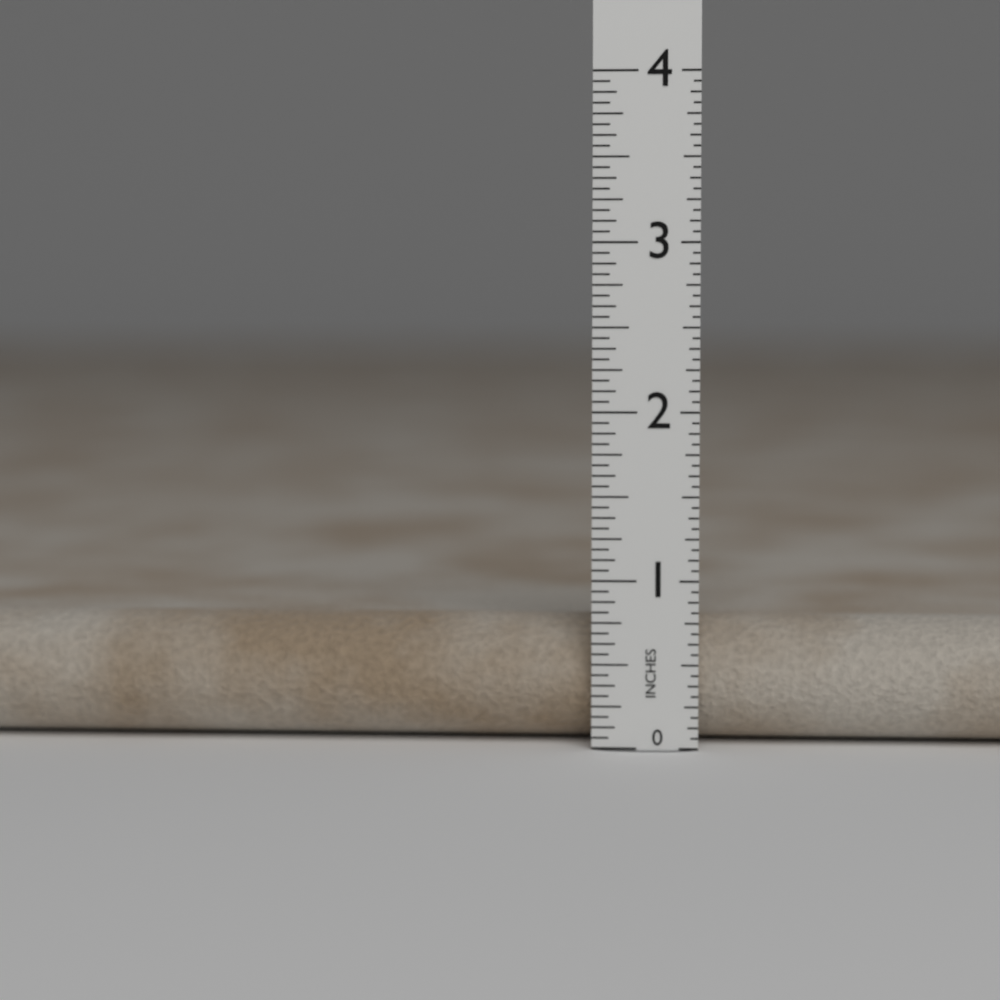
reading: 0.7500 in
